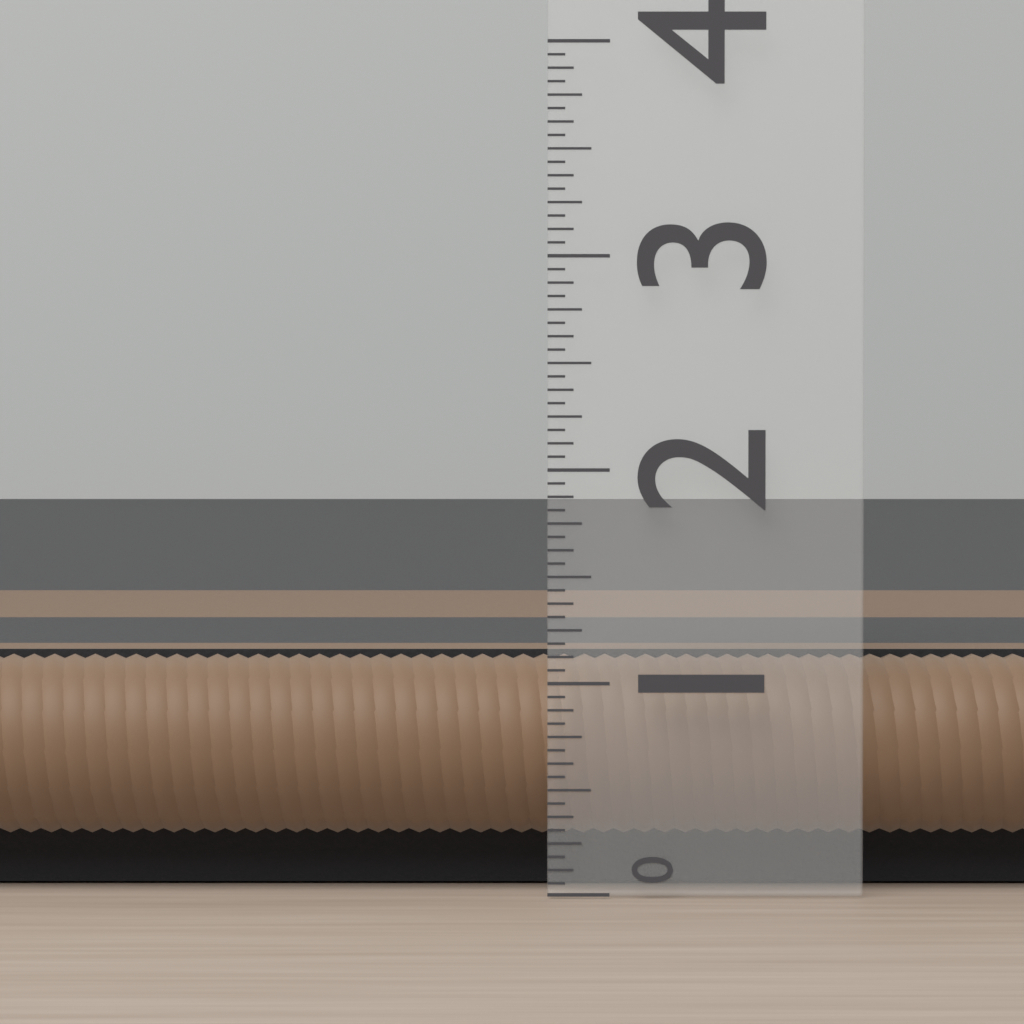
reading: 1.1250 (no unit)
